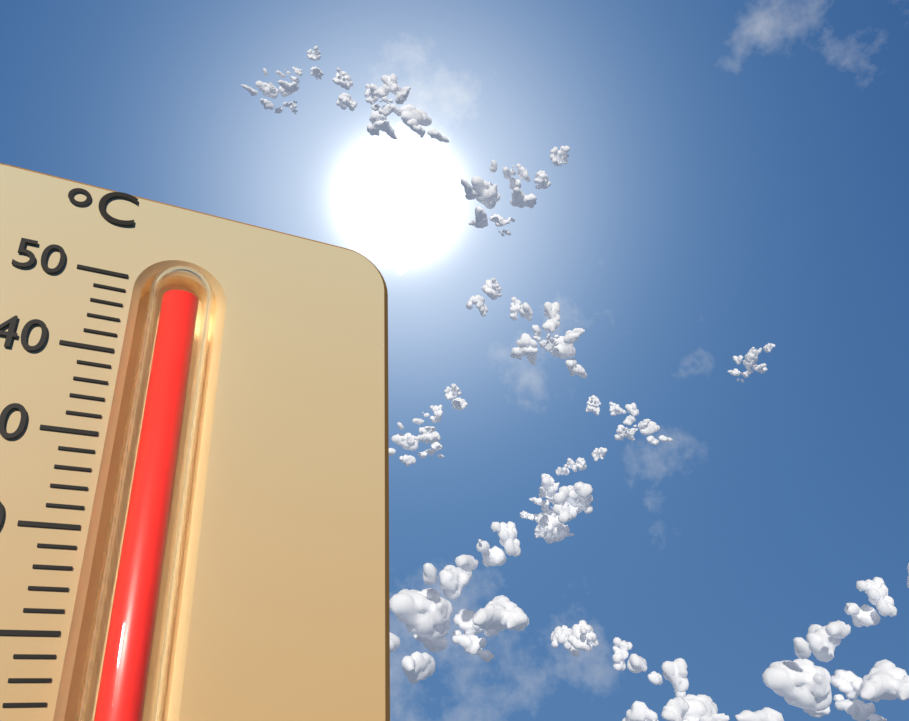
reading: 48 °C
